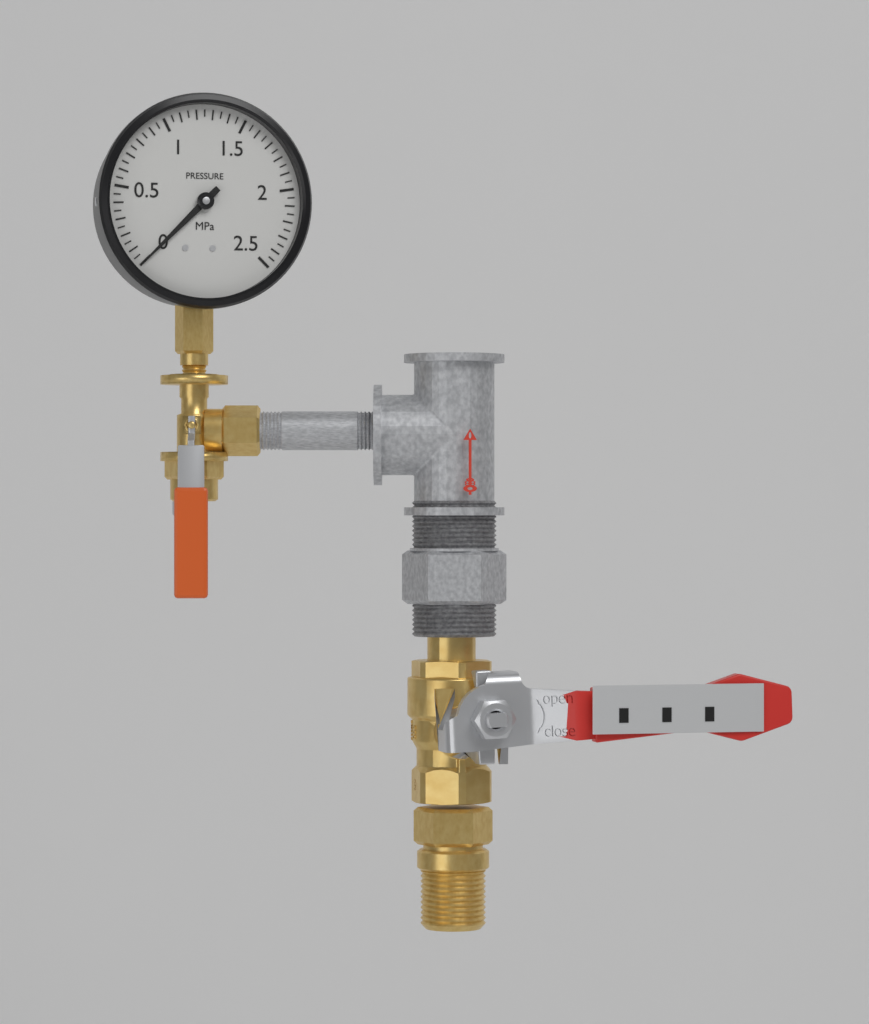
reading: 0.00 MPa
